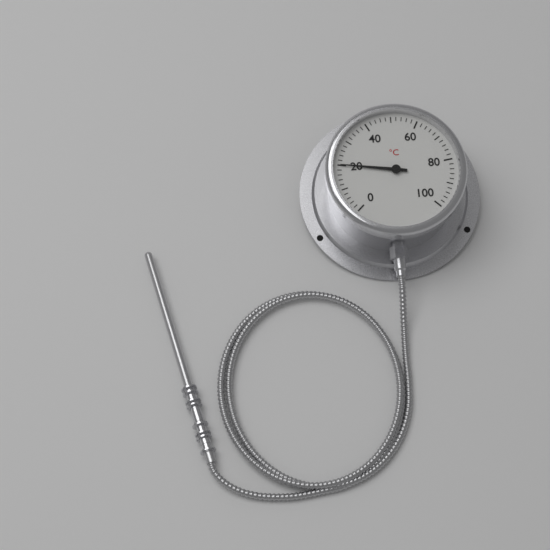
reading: 20 °C
